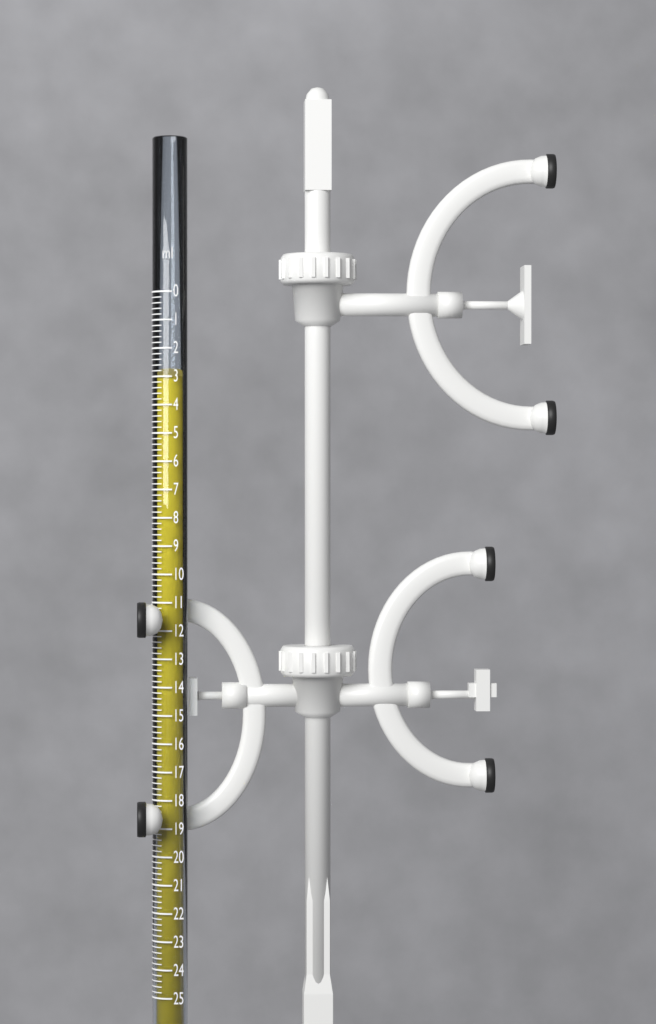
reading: 3.0 ml
